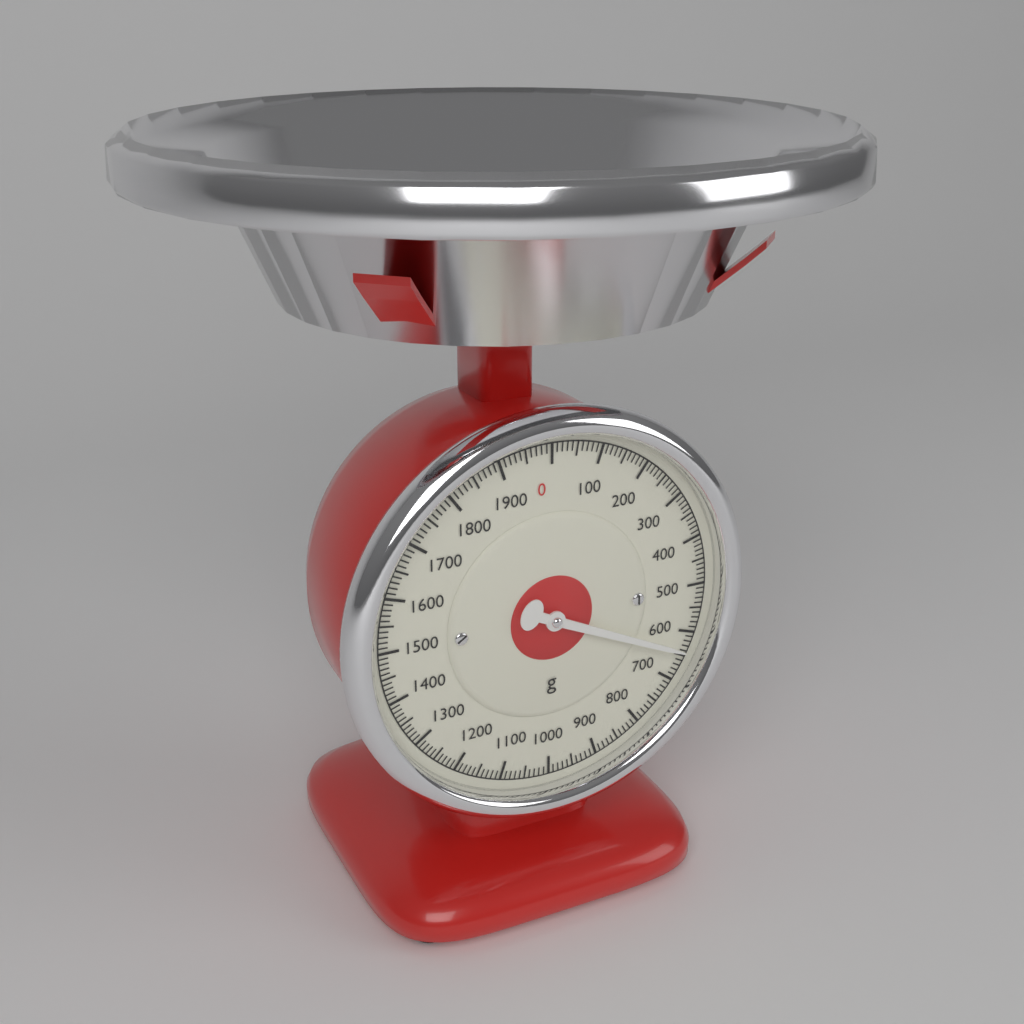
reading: 640 g
